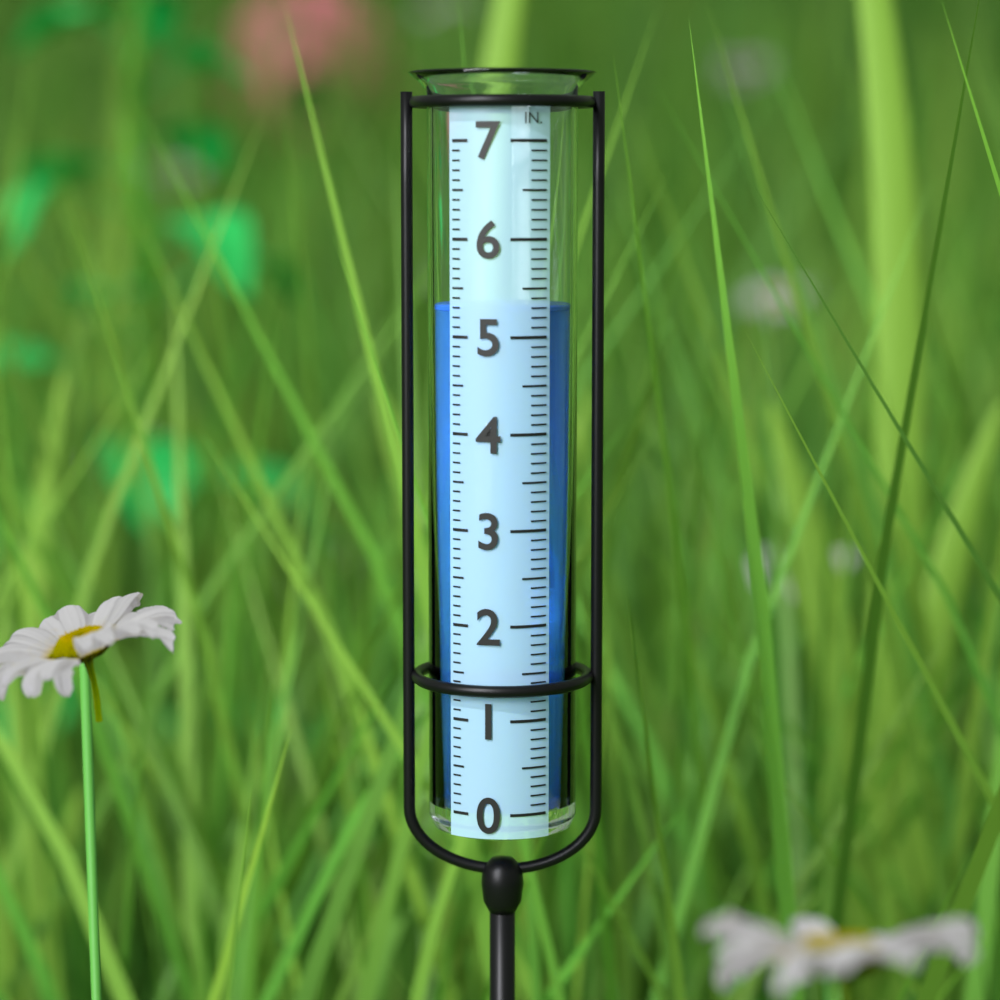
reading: 5.3 in
